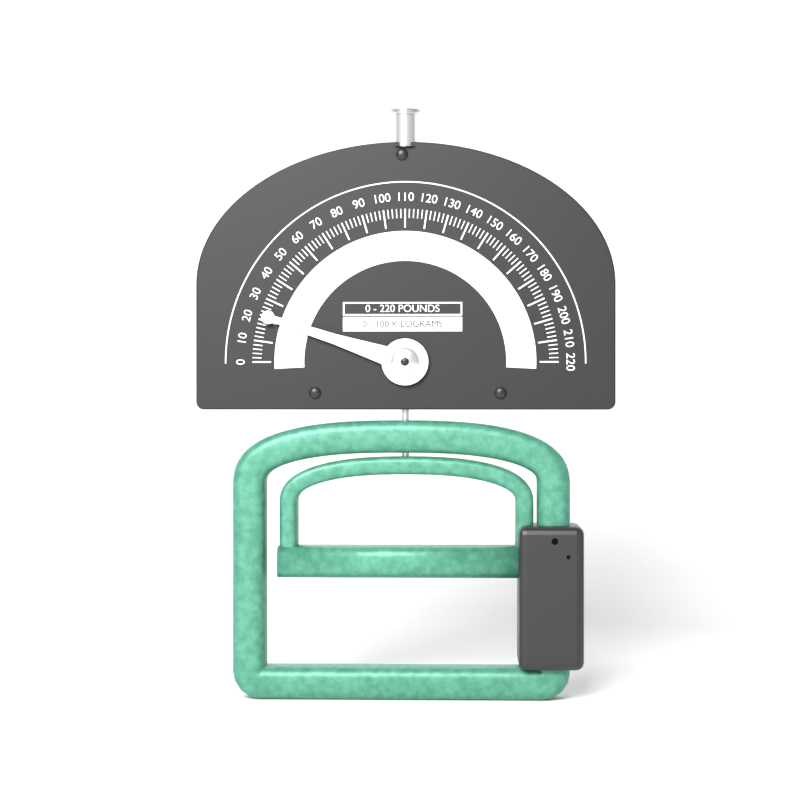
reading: 22 lb
